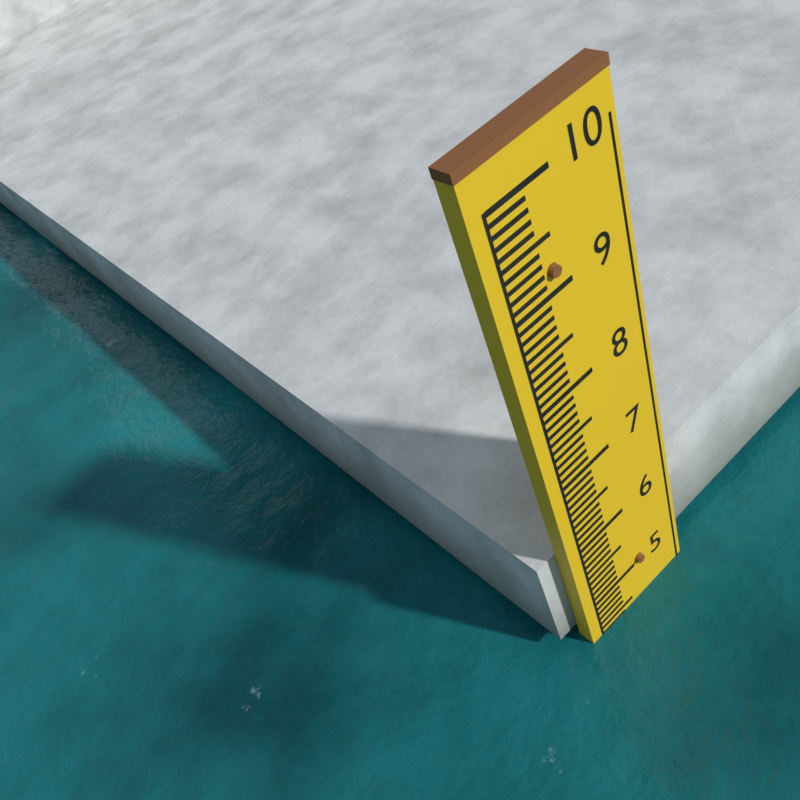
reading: 4.4 (no unit)
